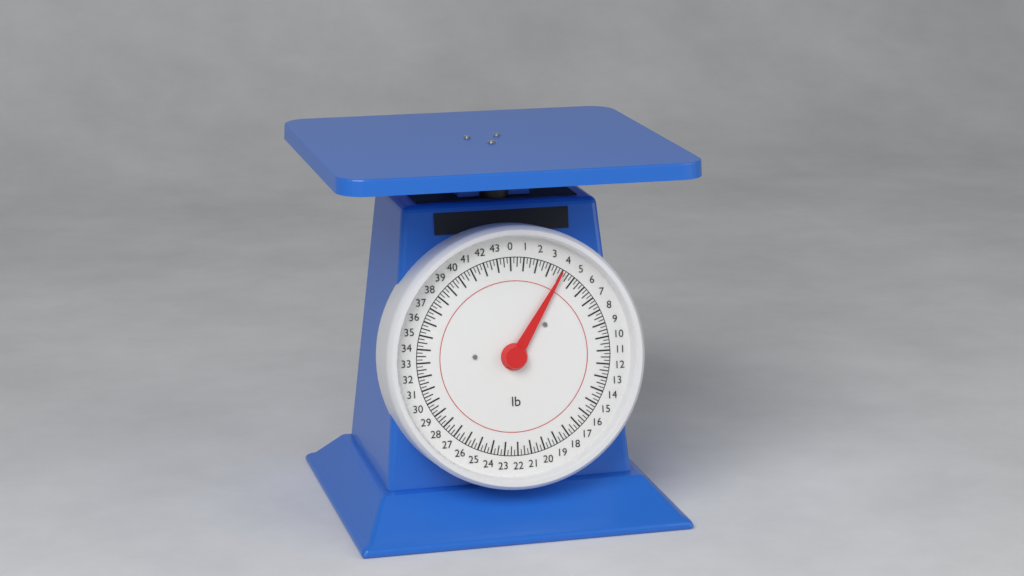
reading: 4.00 lb
